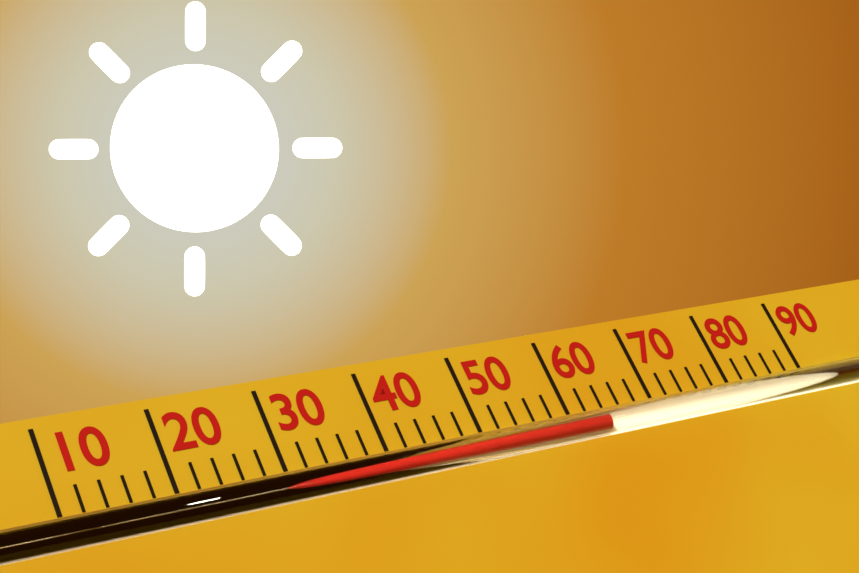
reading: 64 (no unit)
